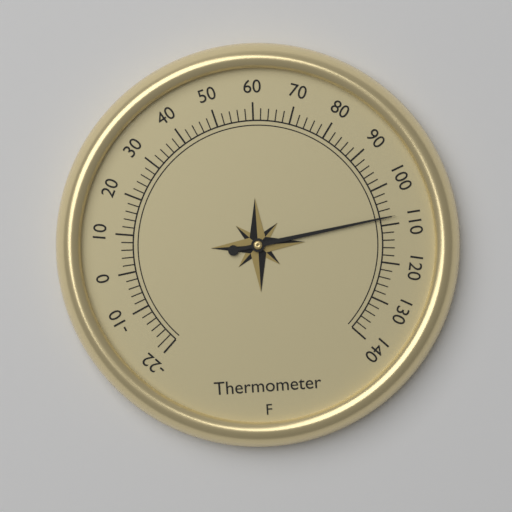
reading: 108 °F
